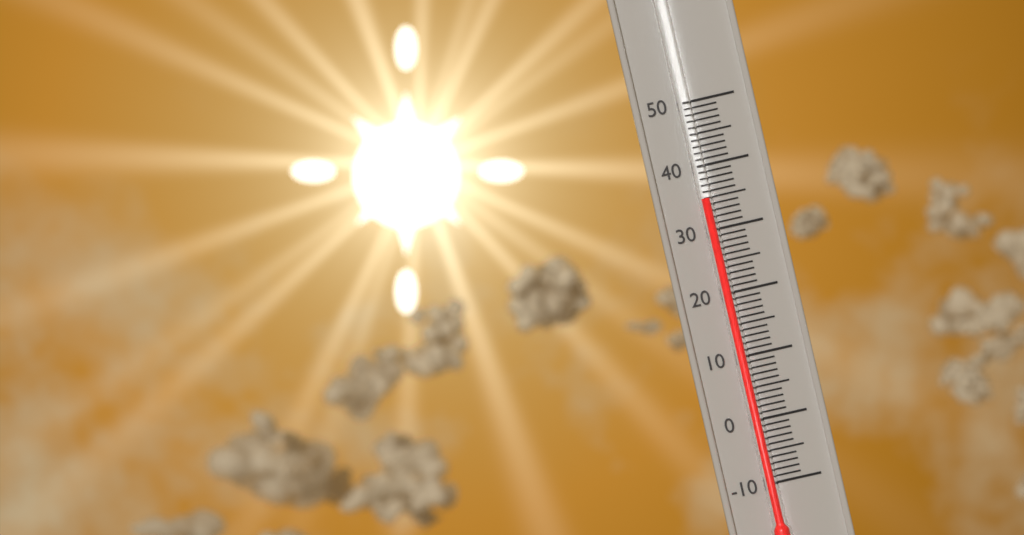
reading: 35 (no unit)
